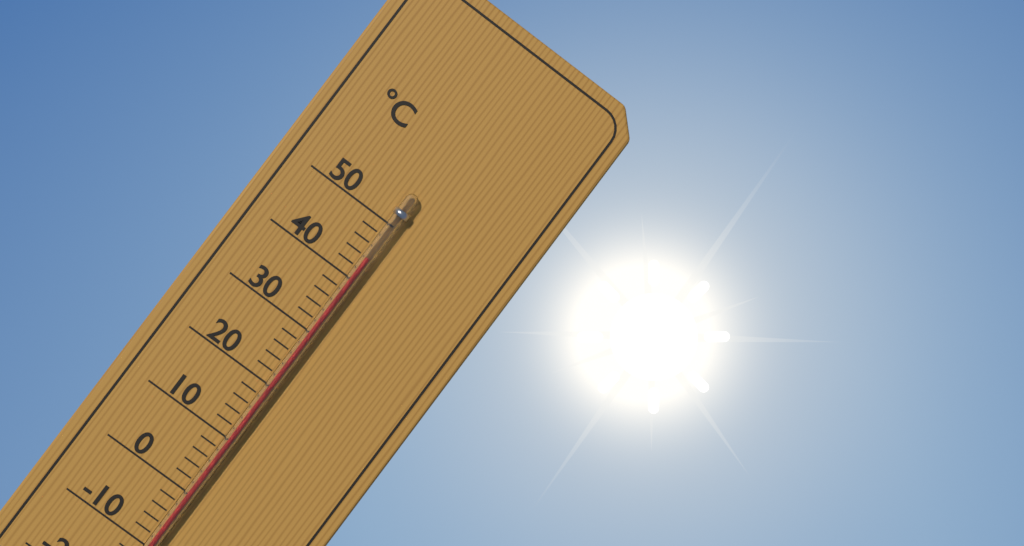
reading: 44 °C
